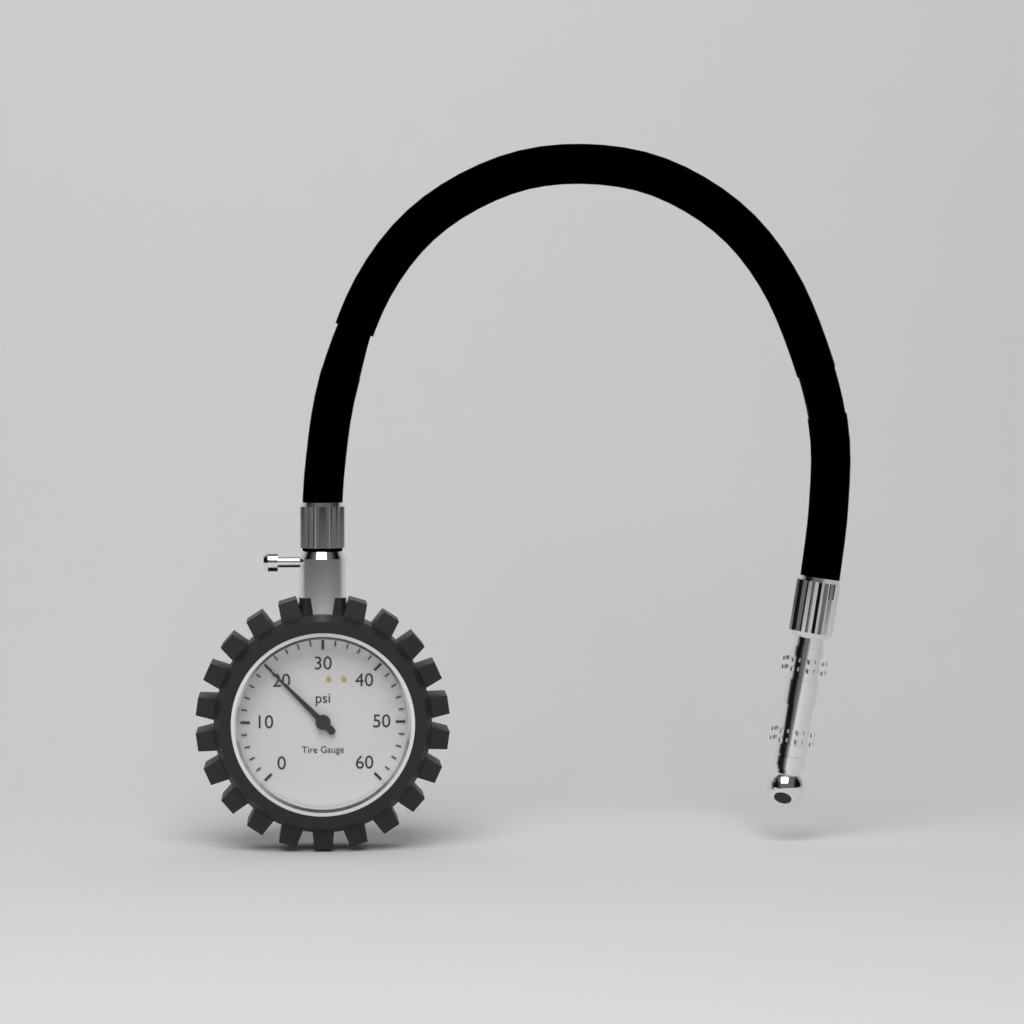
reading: 20 psi
